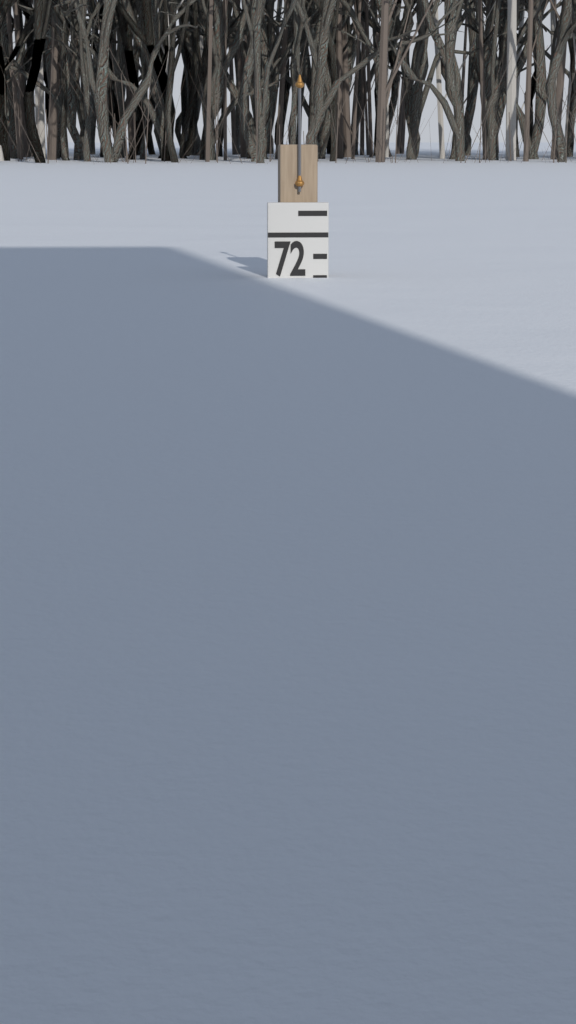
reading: 68 (no unit)
